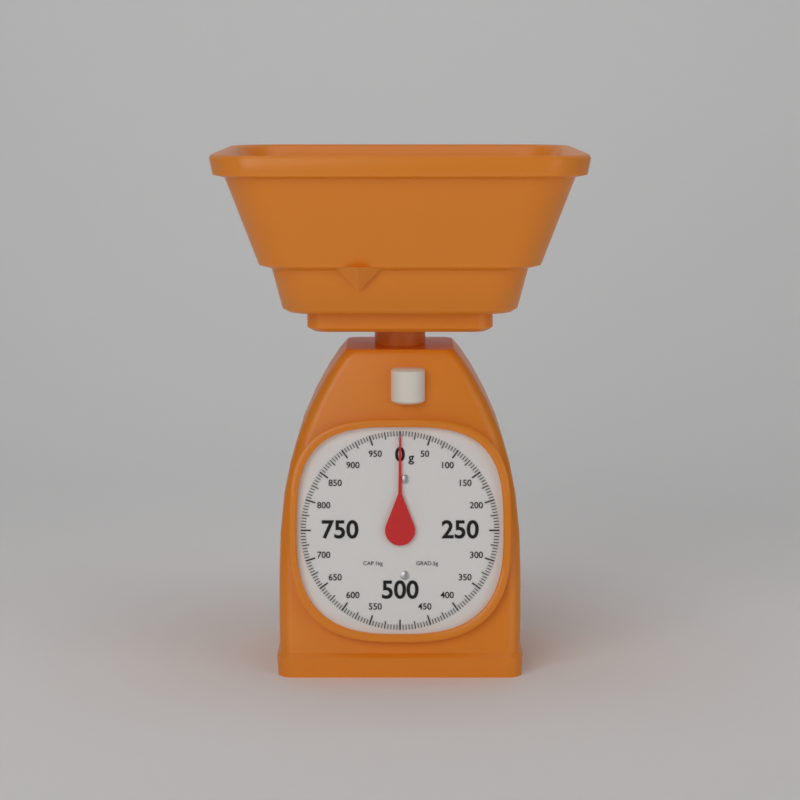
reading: 0 g
